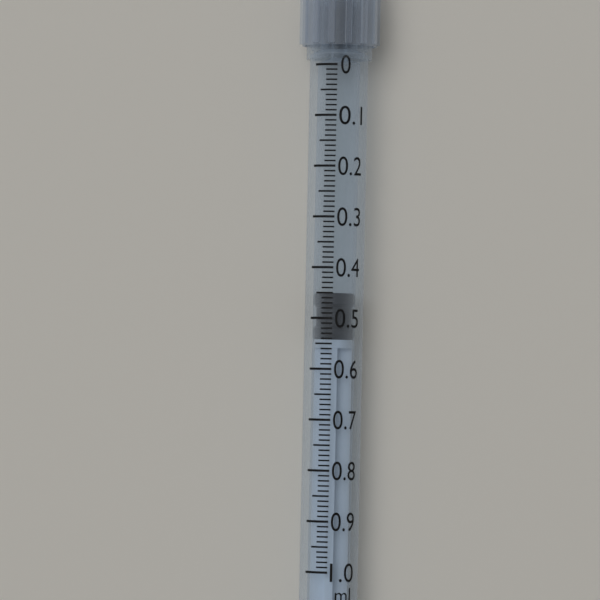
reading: 0.45 ml
